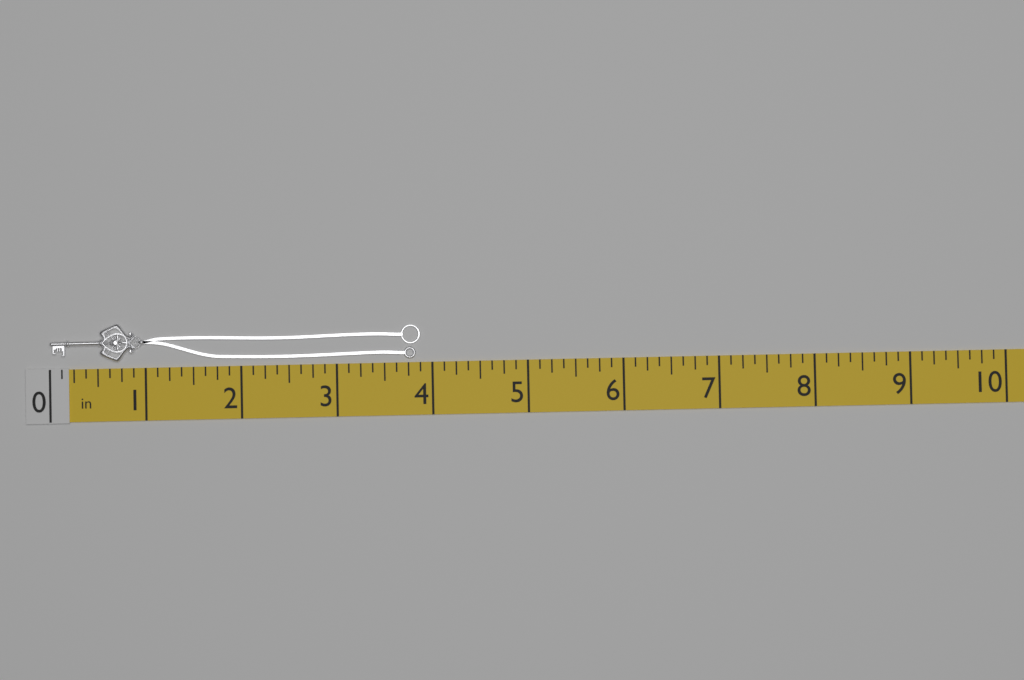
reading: 3.875 in
